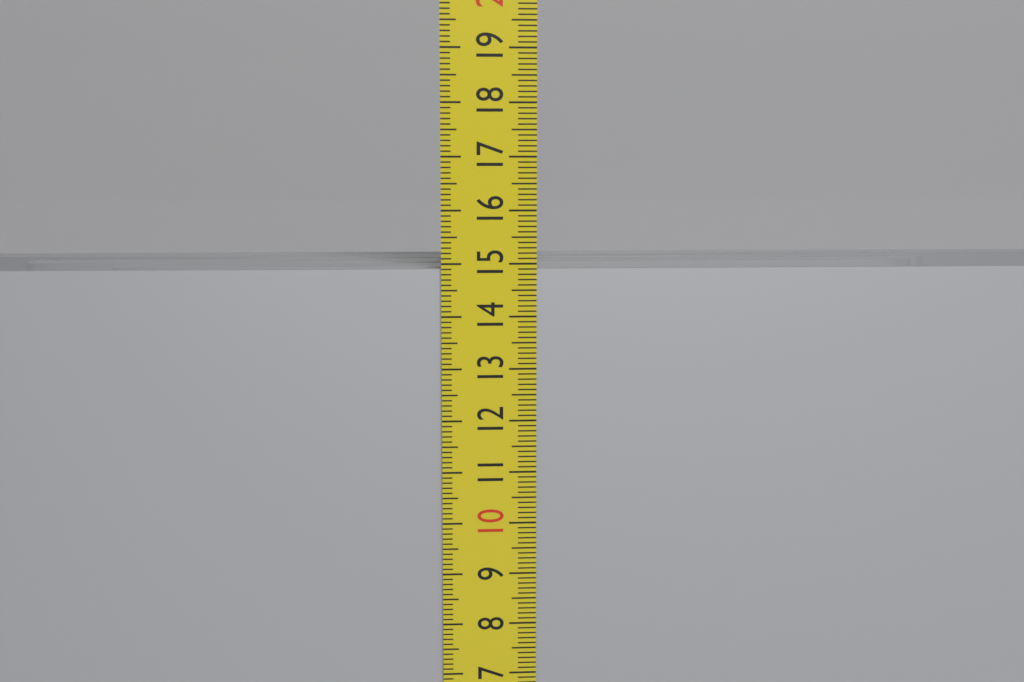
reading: 14.9 cm
